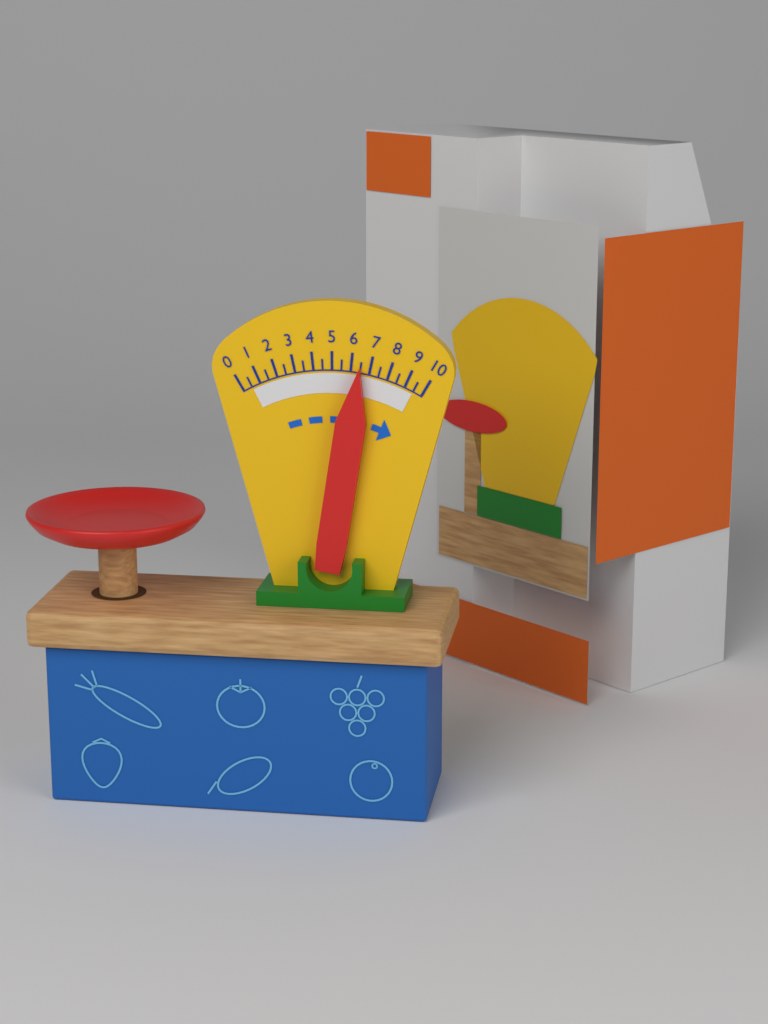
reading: 6.5 (no unit)
